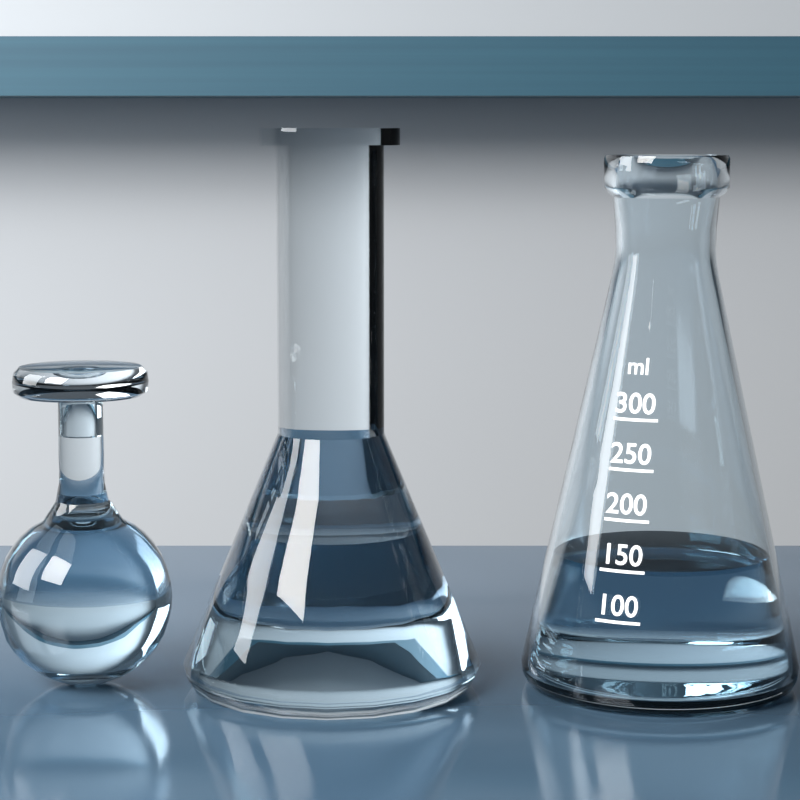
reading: 150 ml
